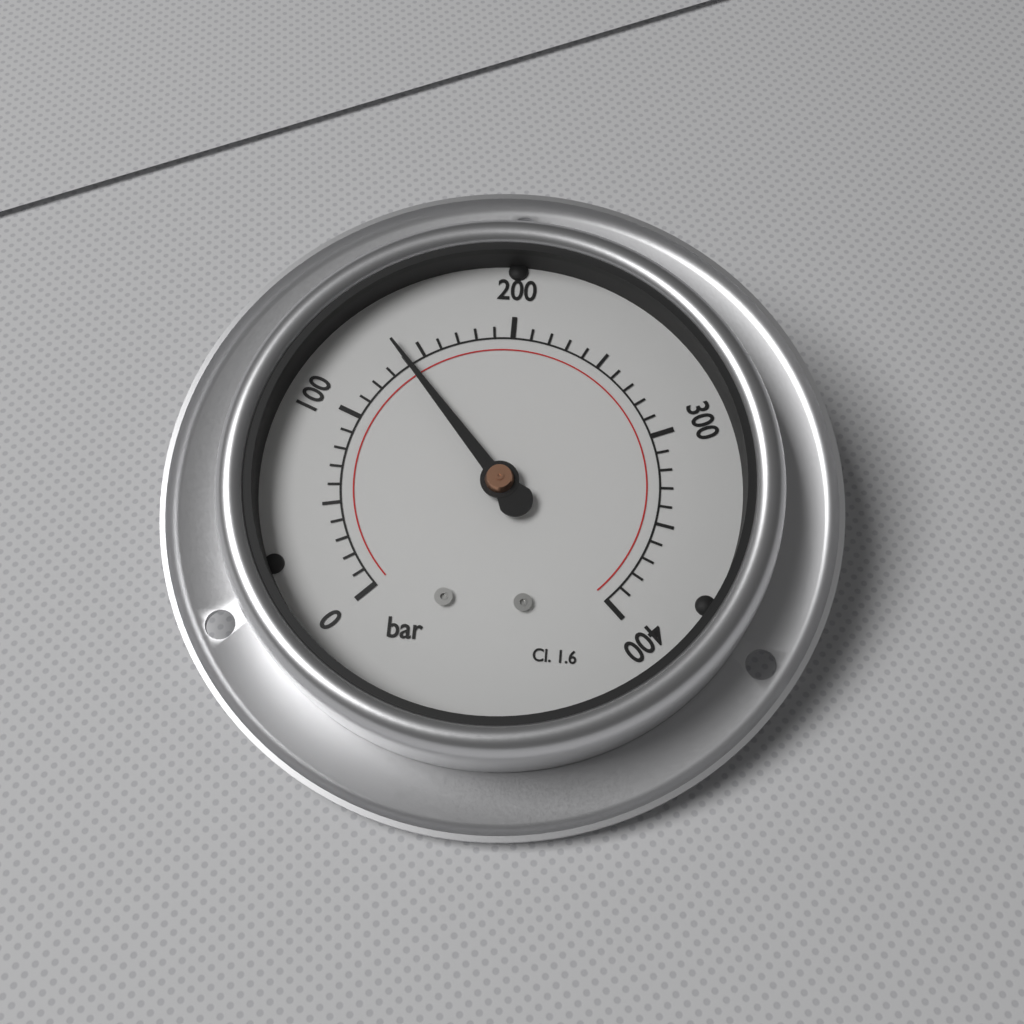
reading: 140 bar
